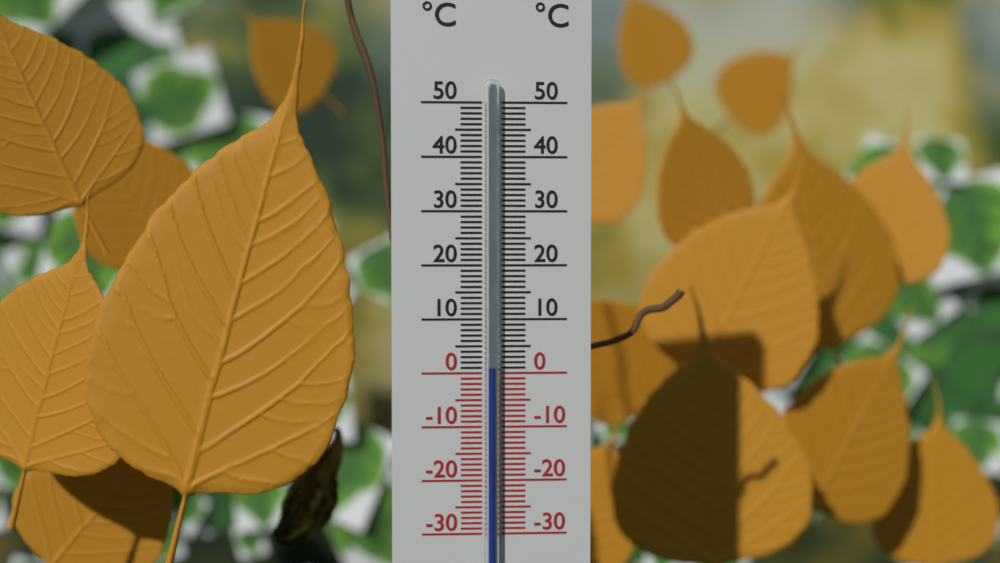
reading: 1 °C
